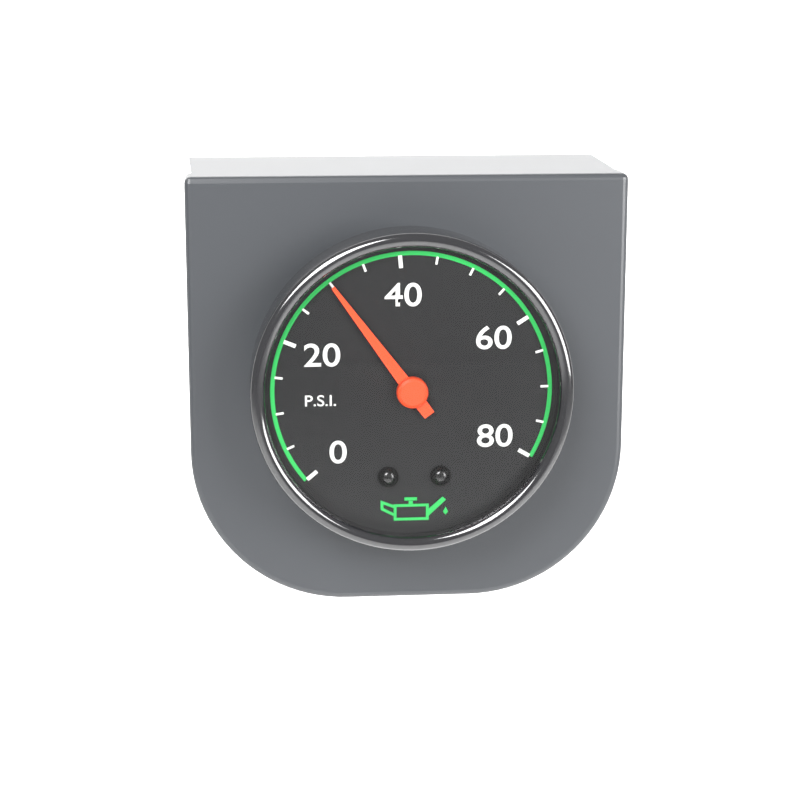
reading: 30 psi
